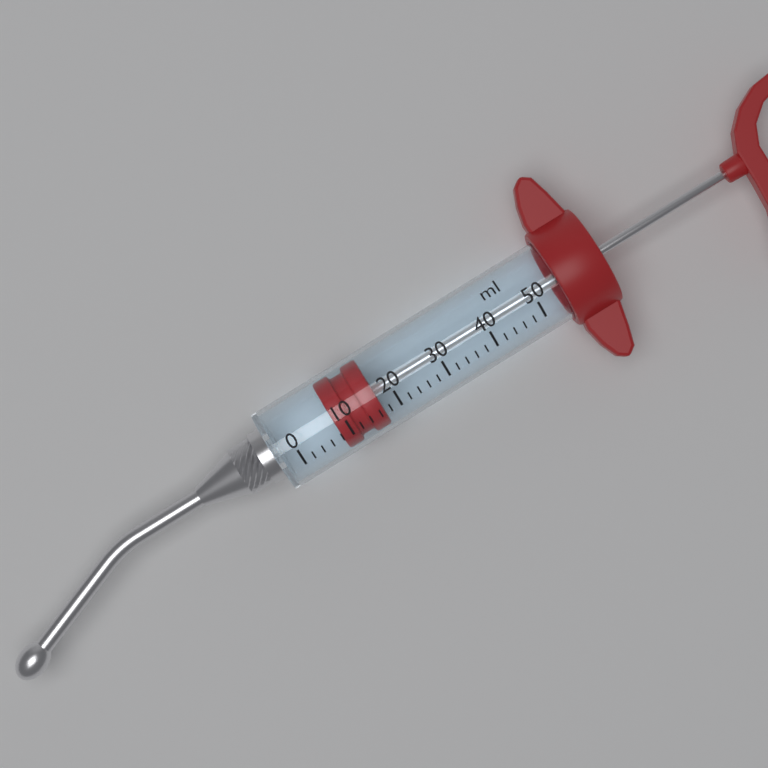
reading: 8 ml
